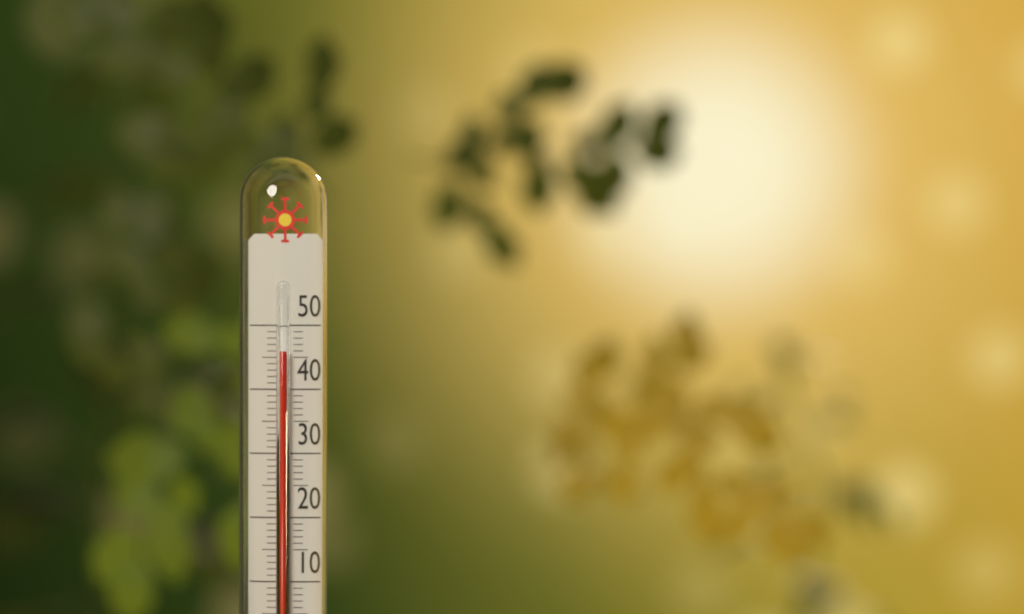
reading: 46 °C
